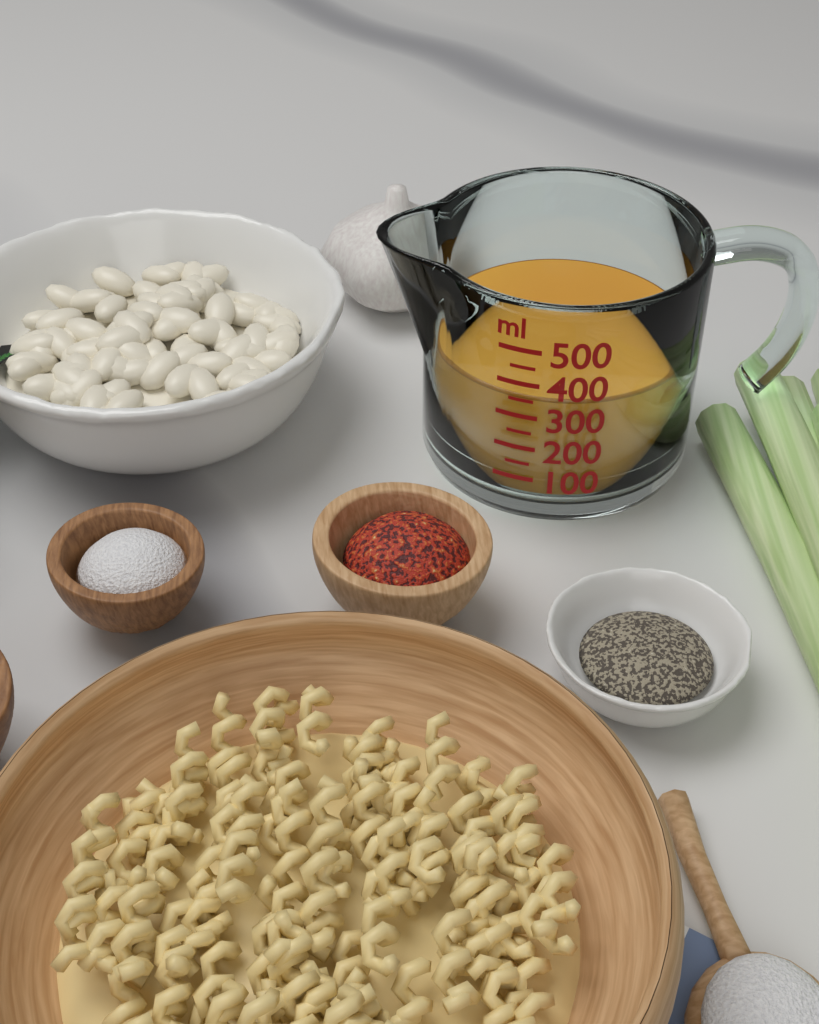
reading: 350 ml
